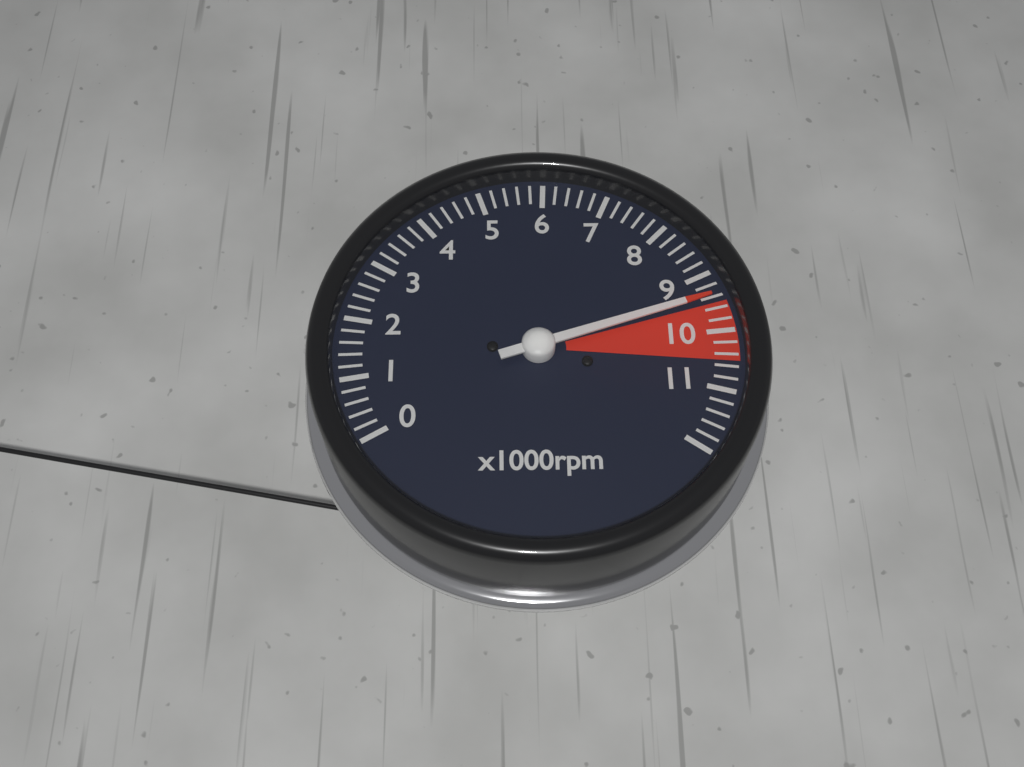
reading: 9400 rpm
